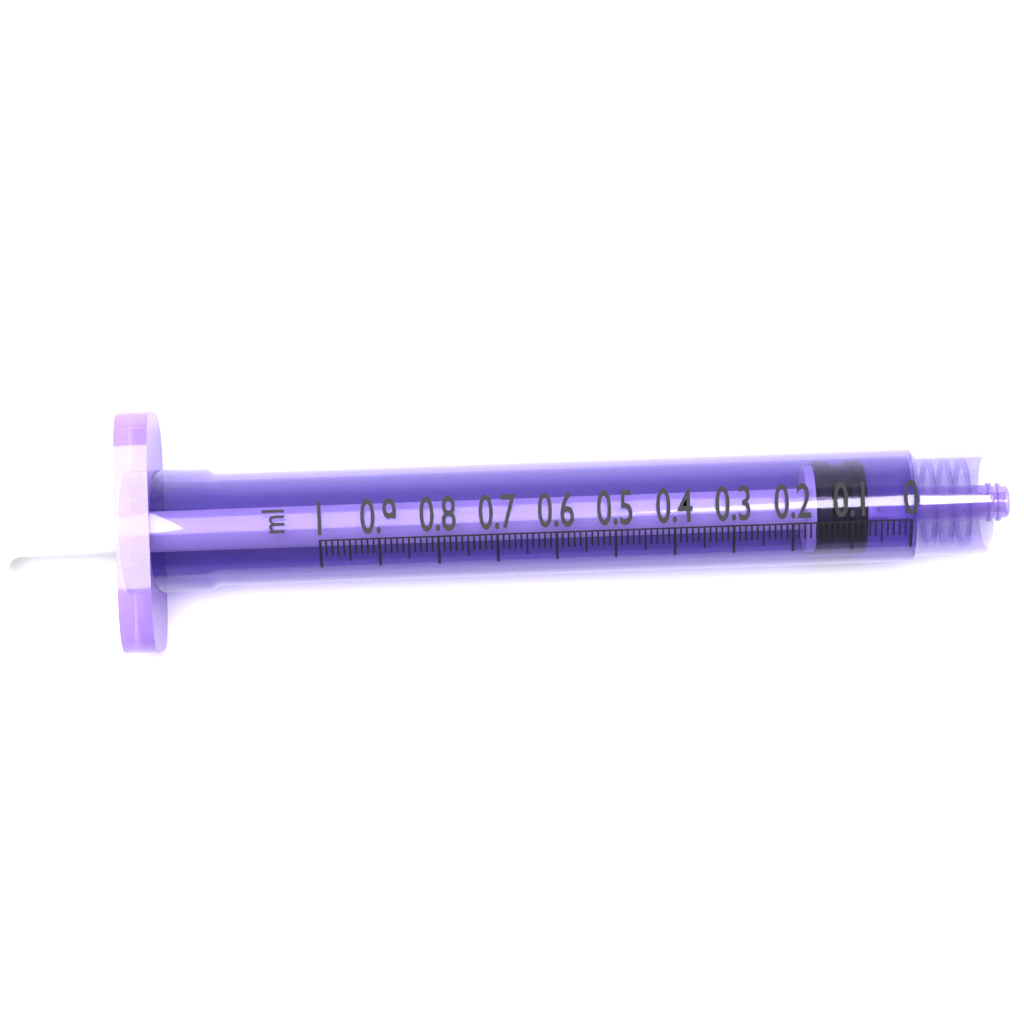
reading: 0.07 ml
